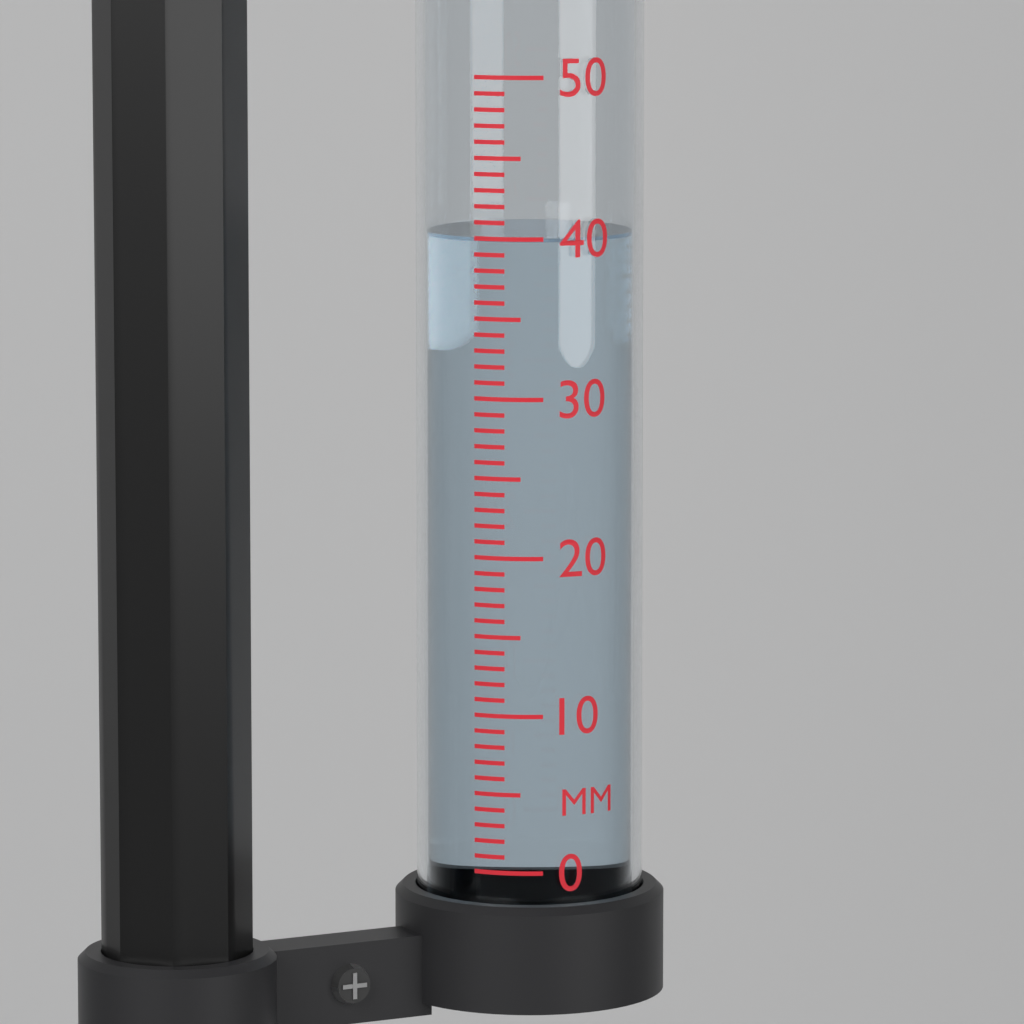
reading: 40 mm
